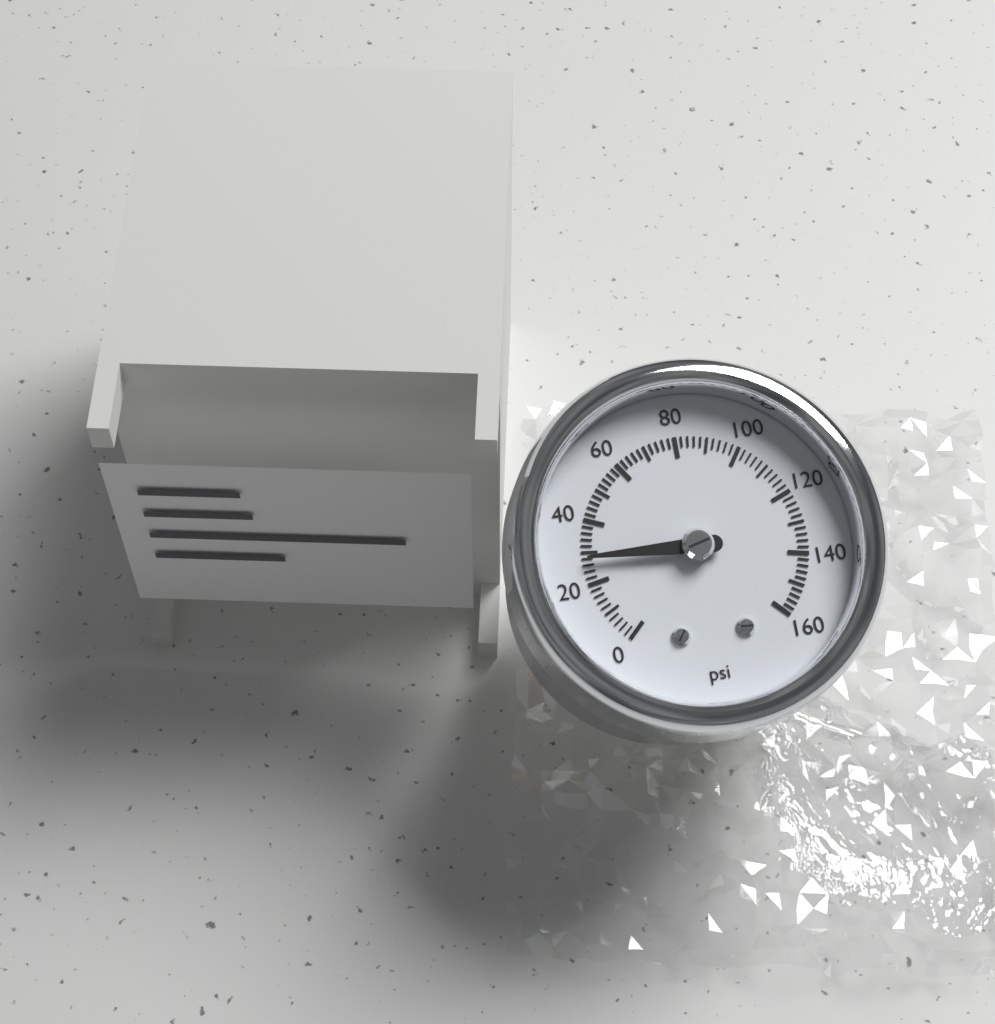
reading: 28 psi
